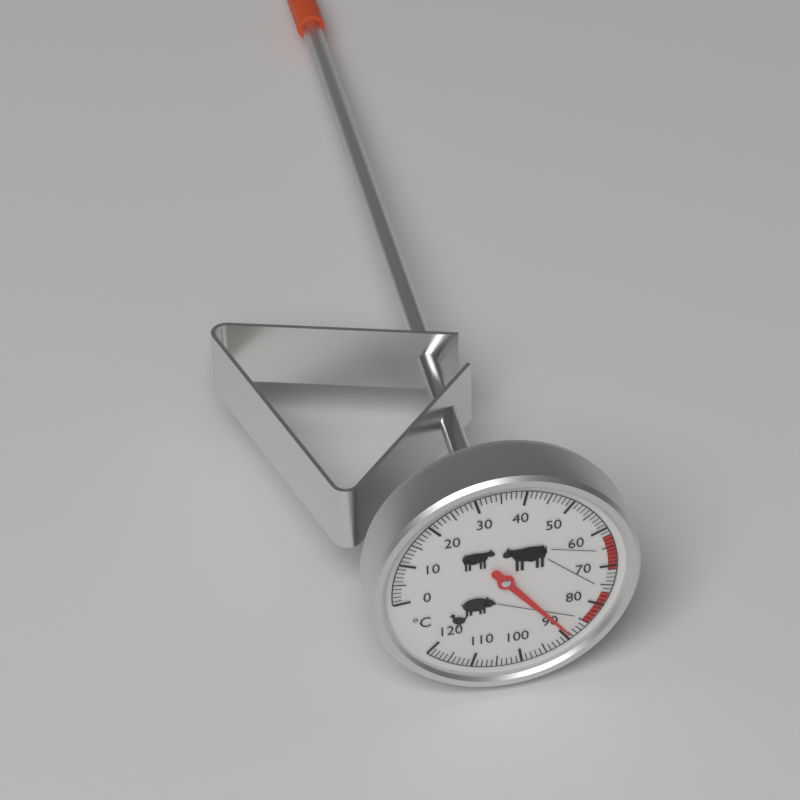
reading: 89 °C
